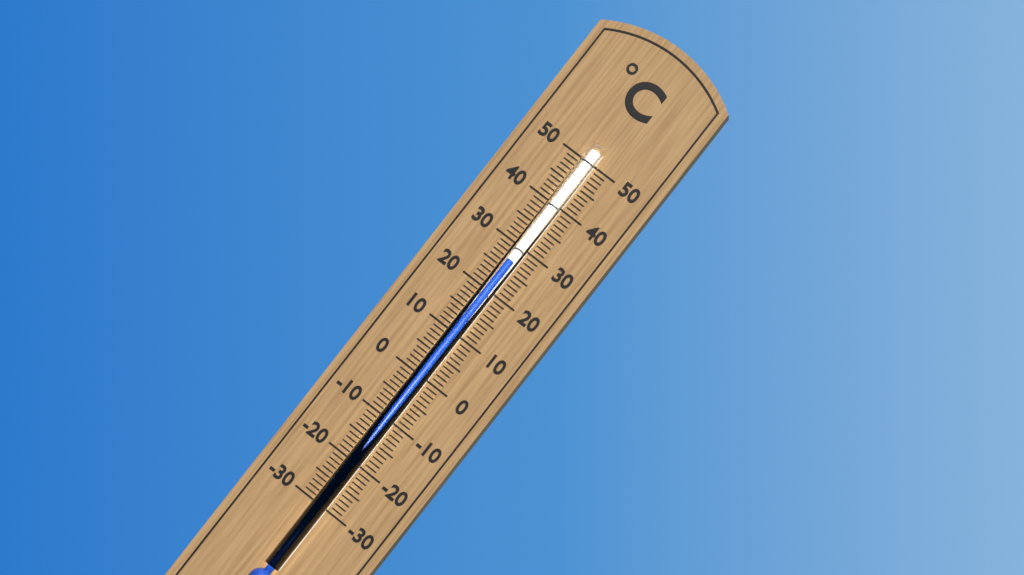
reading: 27 °C
